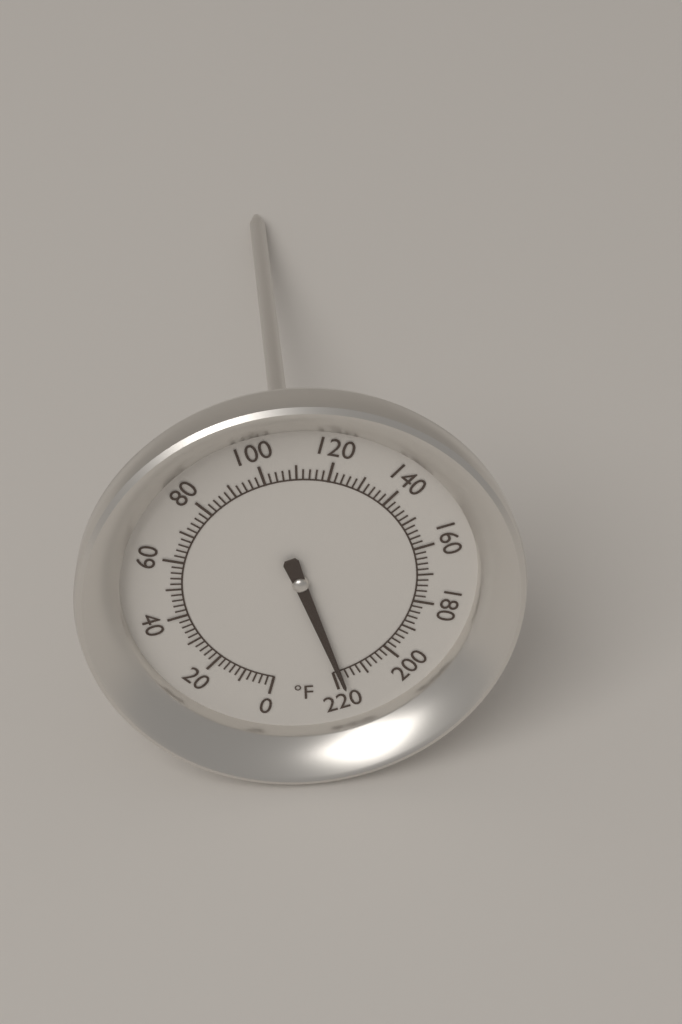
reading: 218 °F
